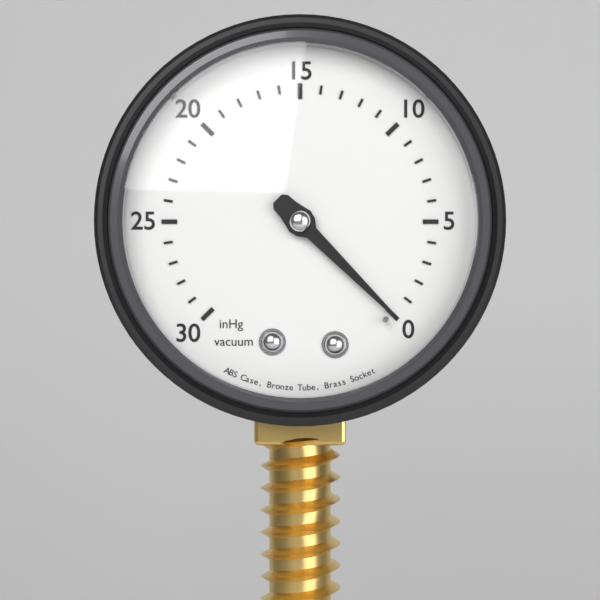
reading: 0 inHg
